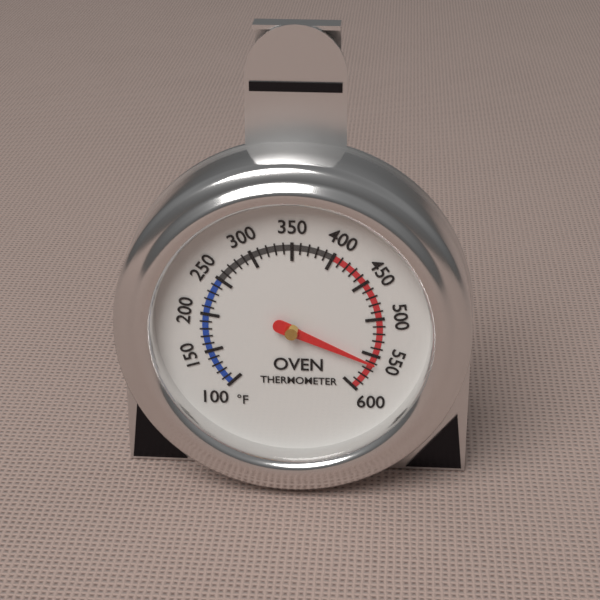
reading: 560 °F
